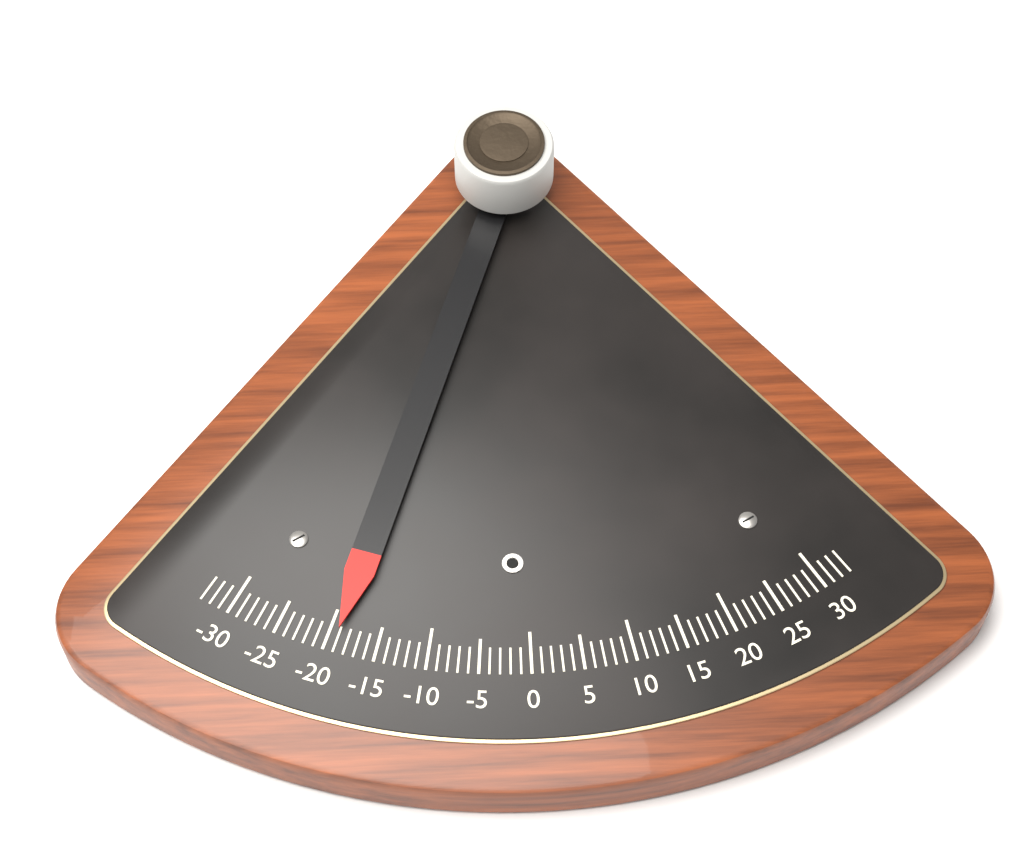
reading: -19 (no unit)
